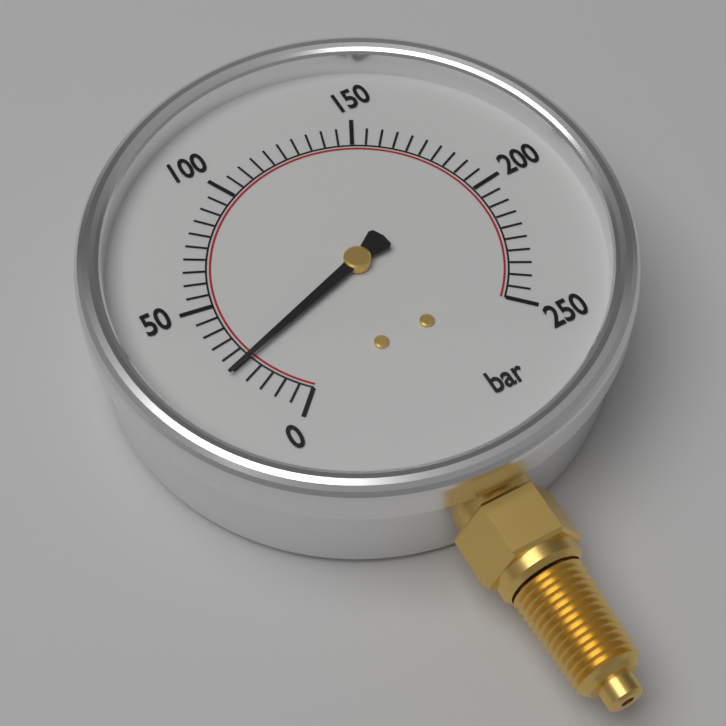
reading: 25 bar
